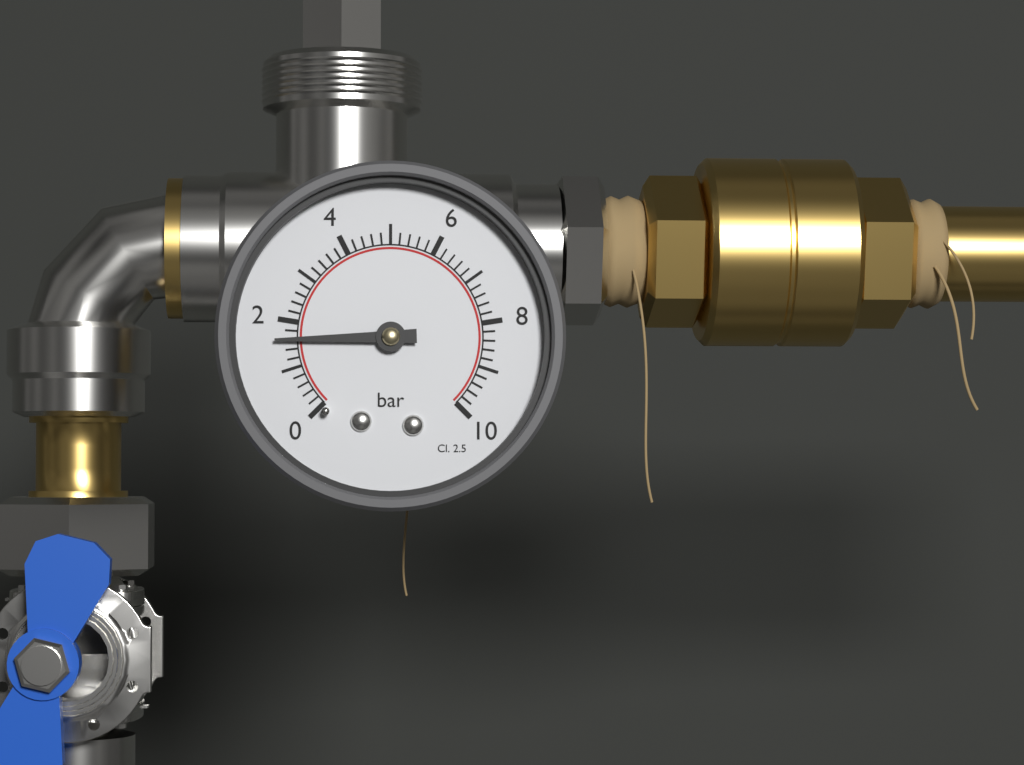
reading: 1.6 bar
